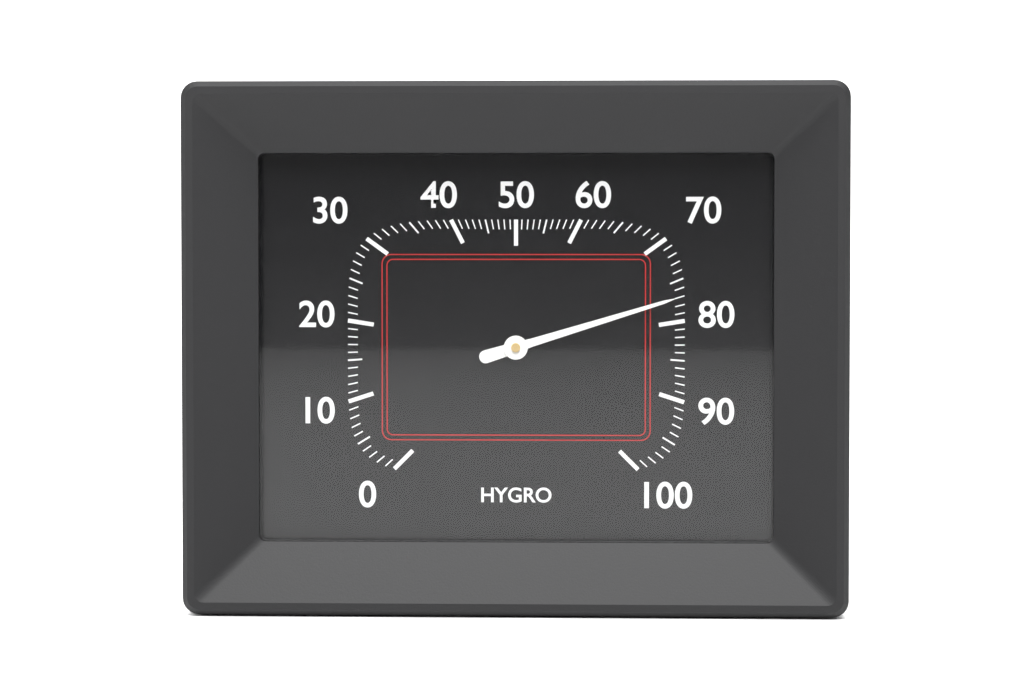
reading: 77 %
